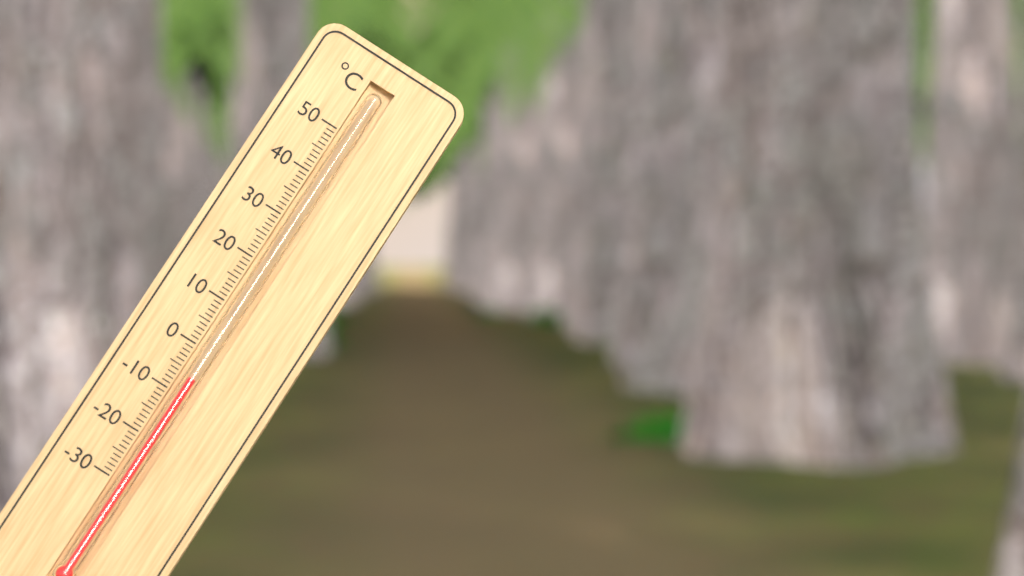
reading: -6 °C
